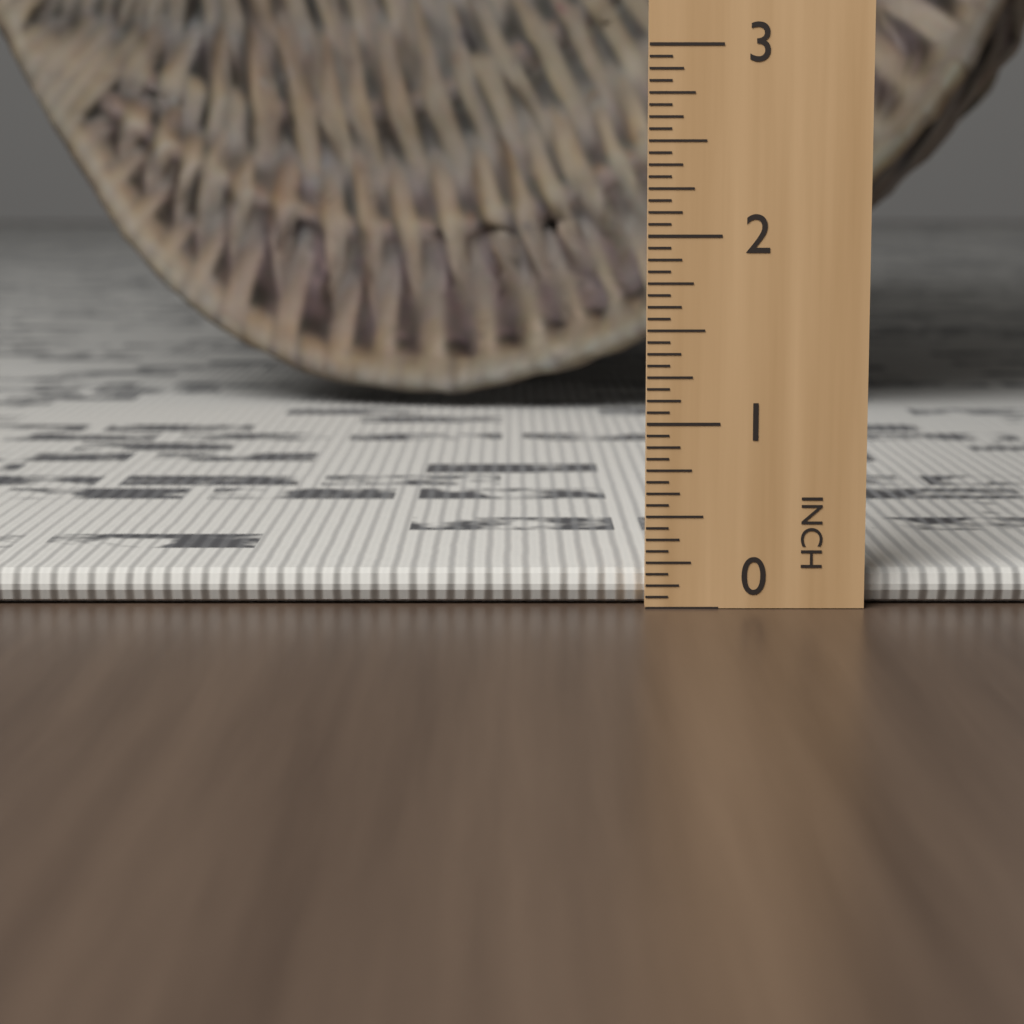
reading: 0.1900 in
